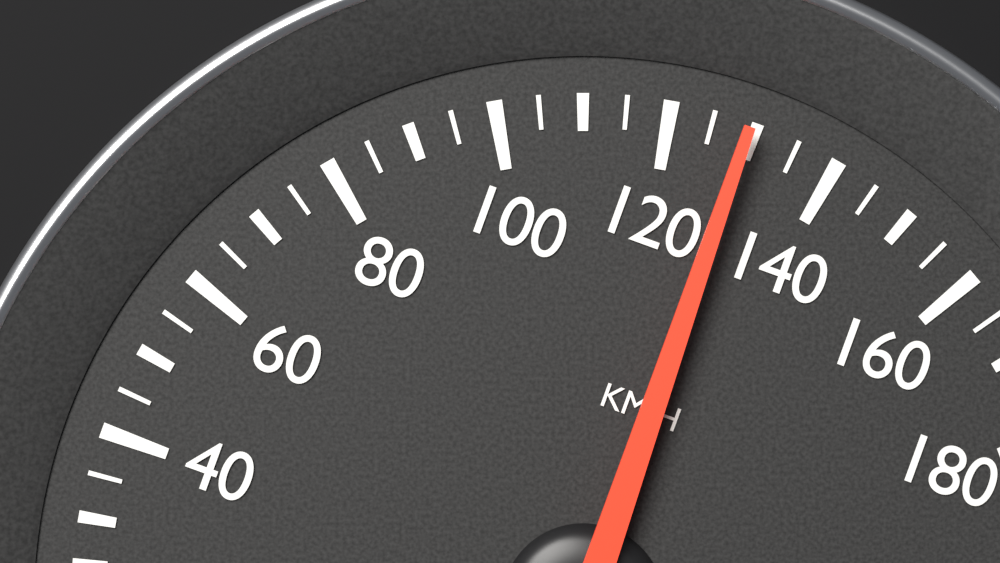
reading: 129 km/h
